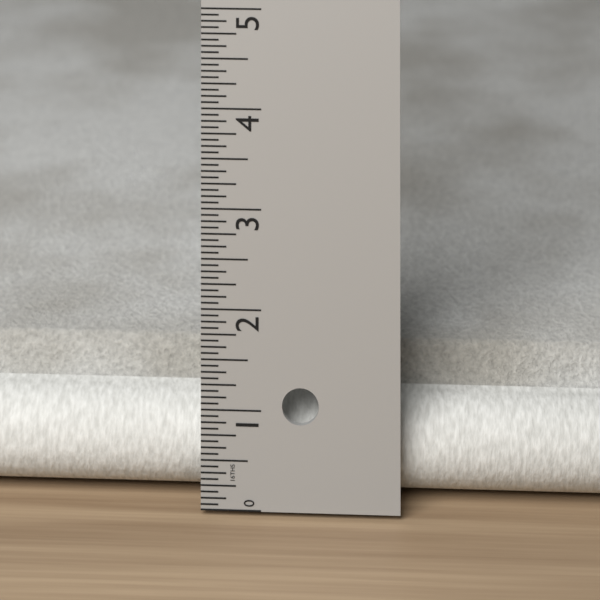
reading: 1.3125 in
